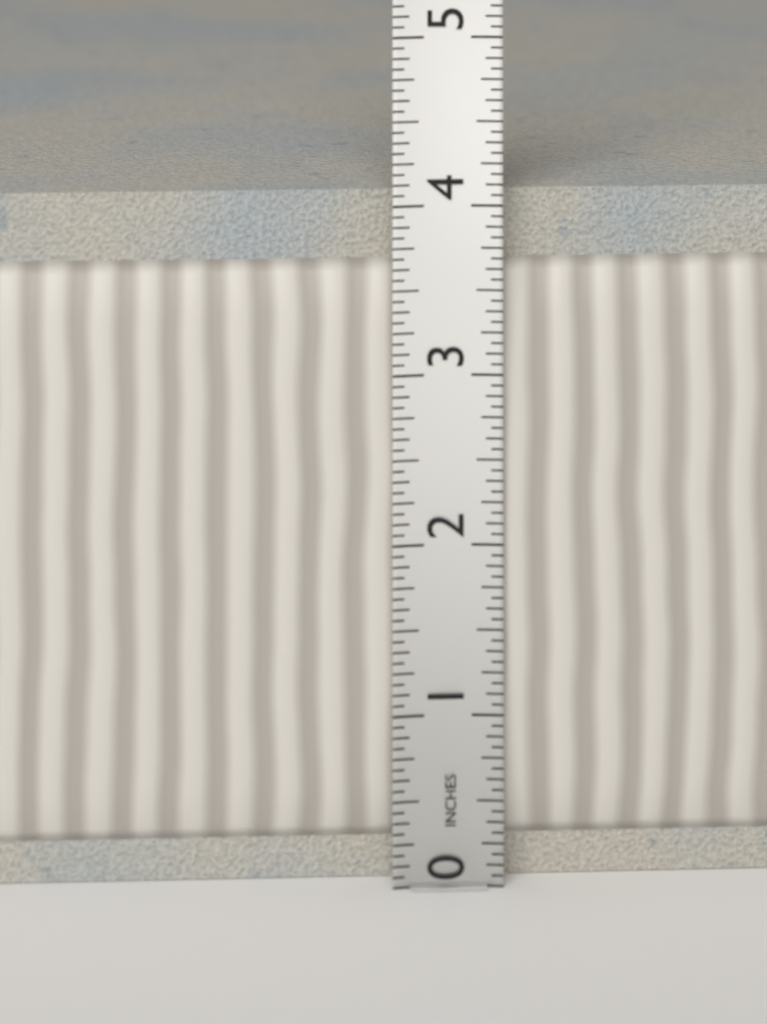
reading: 4.0625 in
